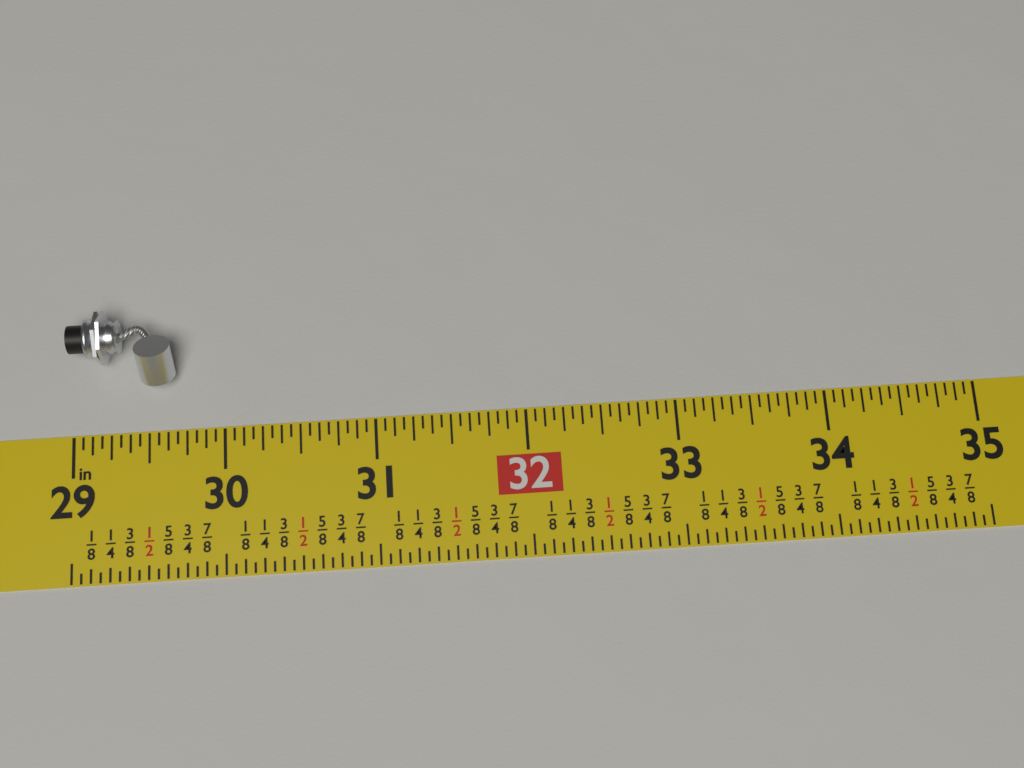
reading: 29.6875 in
